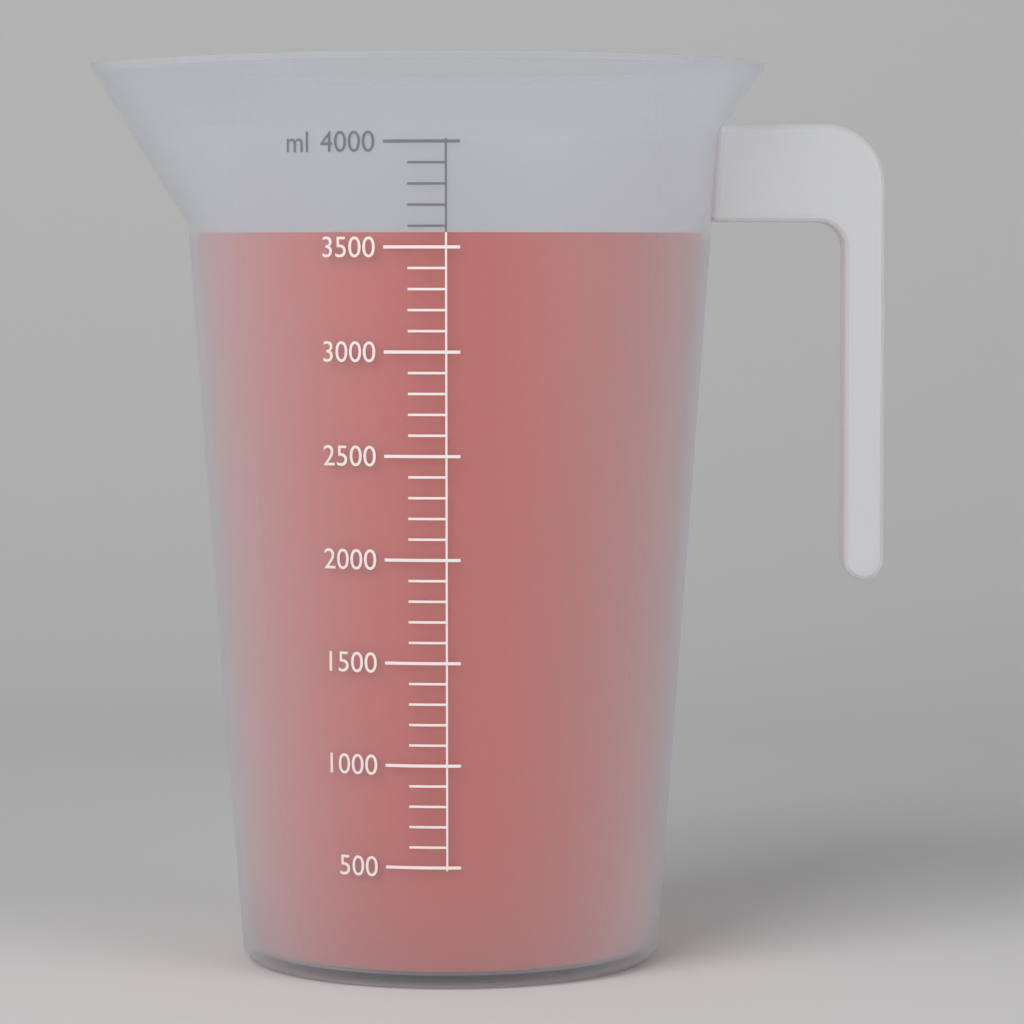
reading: 3570 ml
